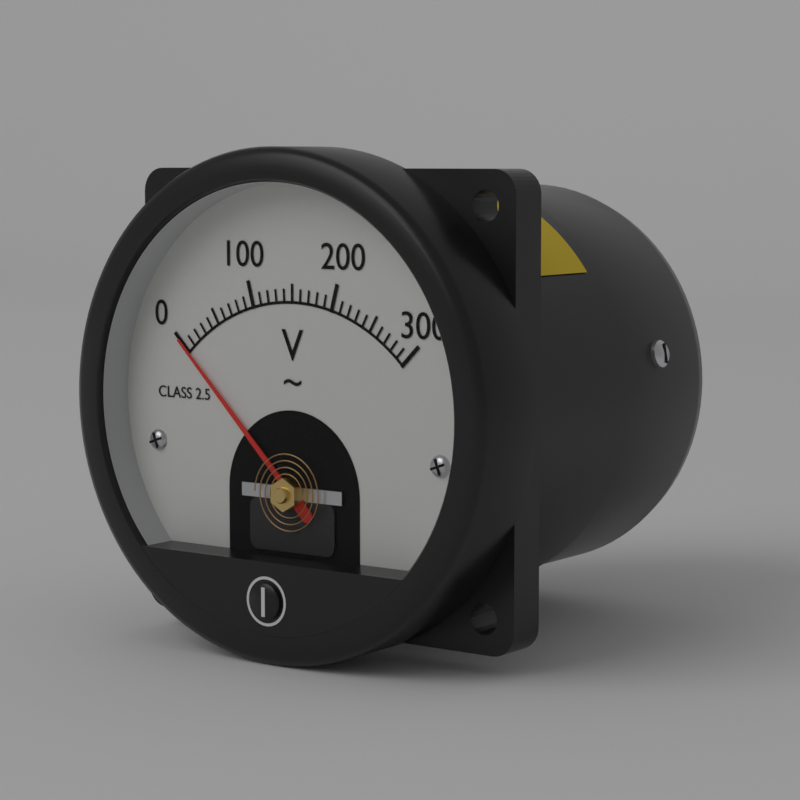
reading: 0 V
